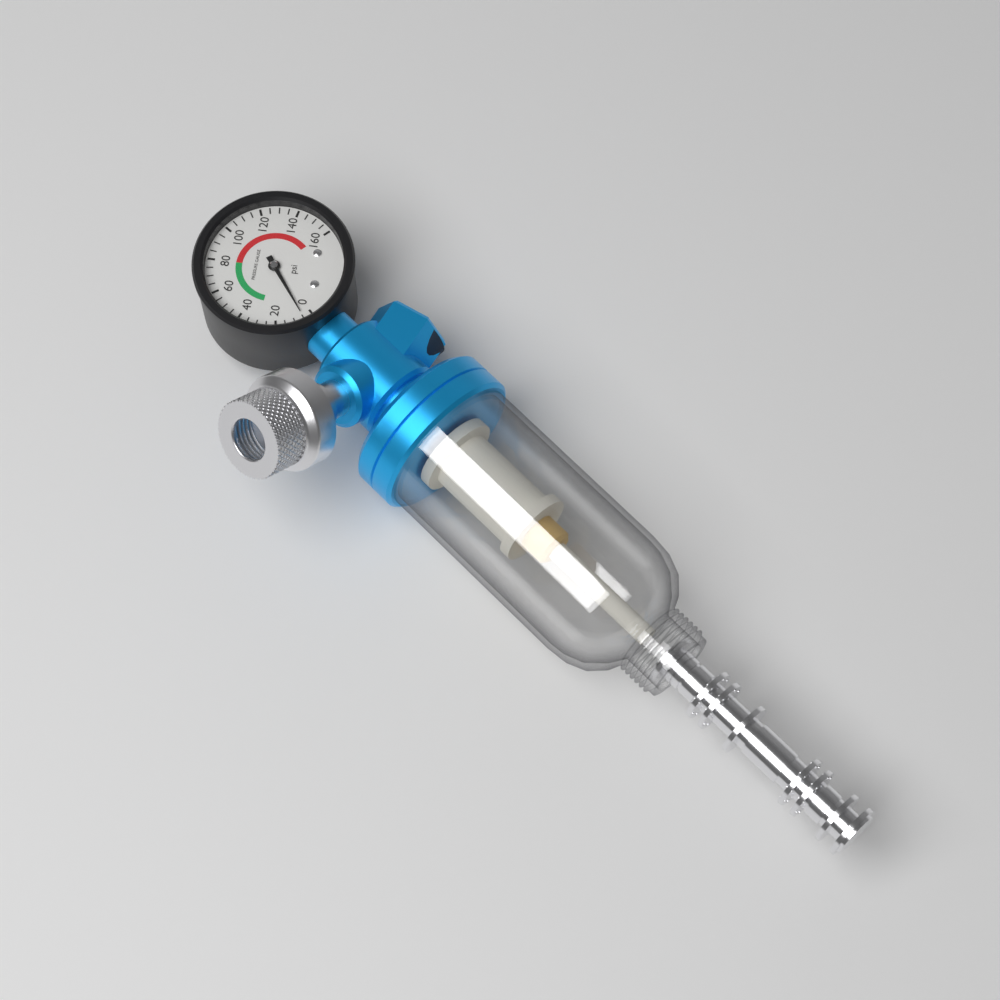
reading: 5 psi
